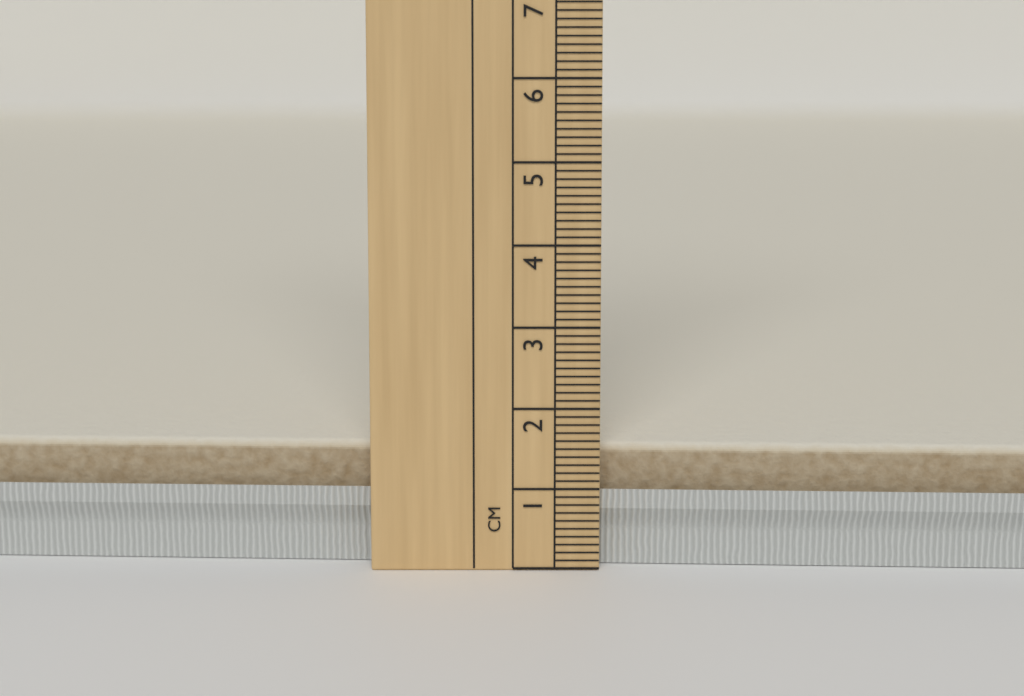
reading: 1.5 cm
